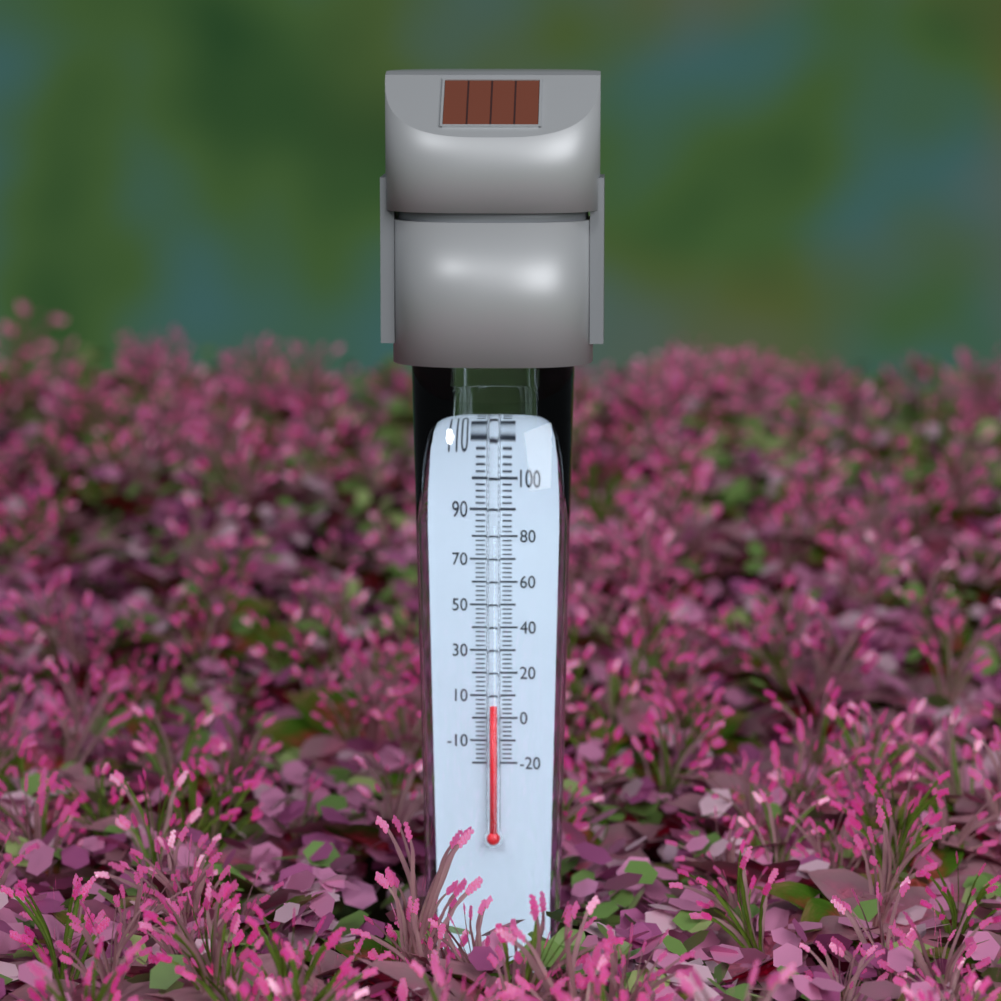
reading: 6 °F
